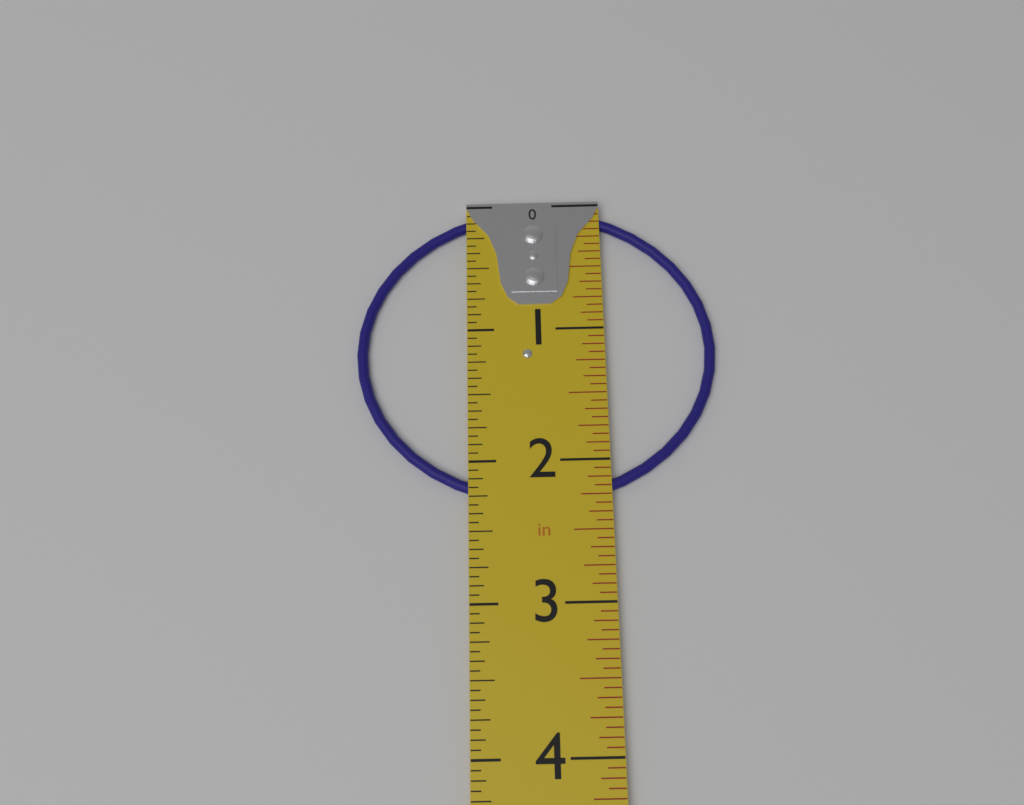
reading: 2.3125 in
